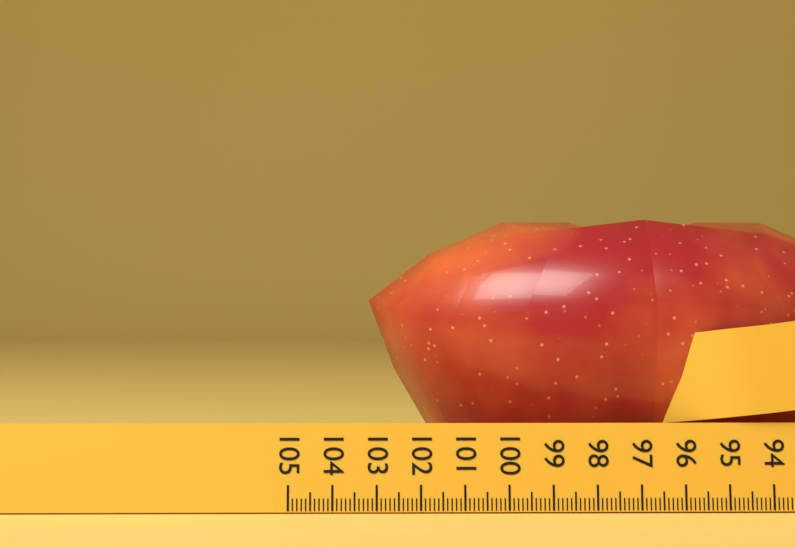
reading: 103.2 (no unit)
